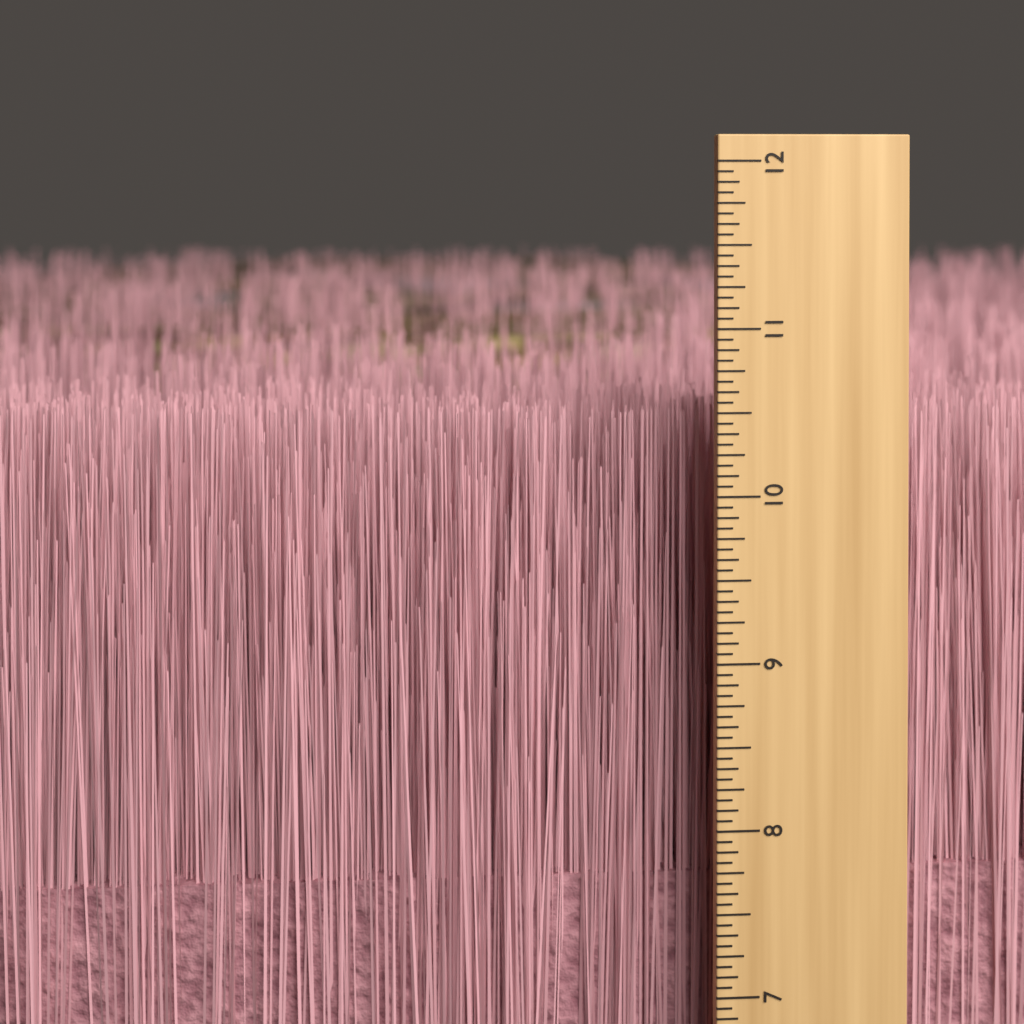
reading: 10.4375 inch
